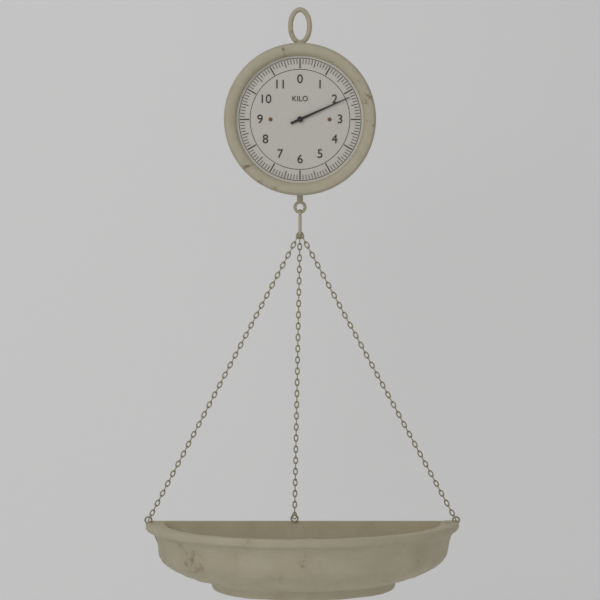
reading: 2.2 kg
